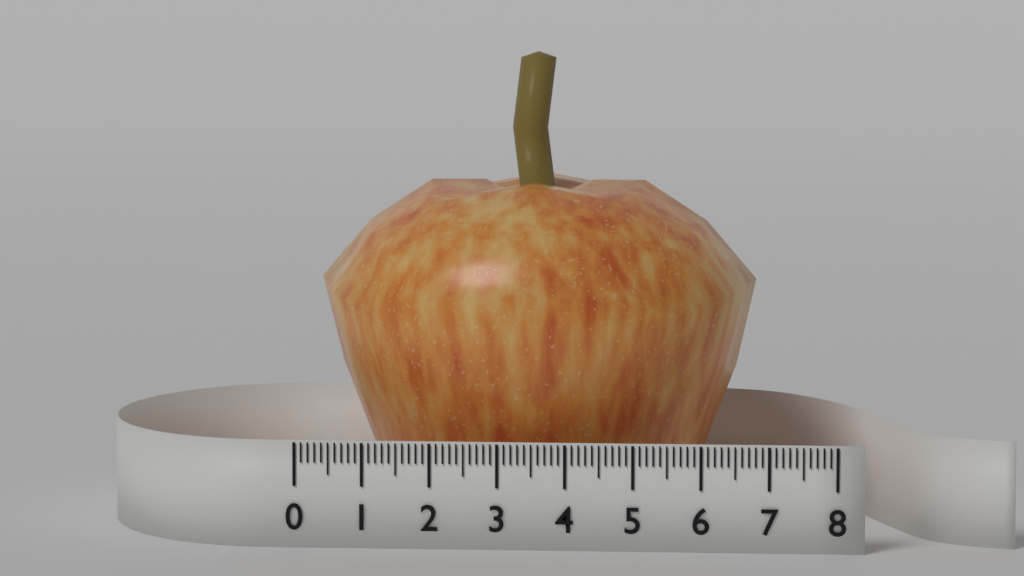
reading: 6.7 (no unit)
